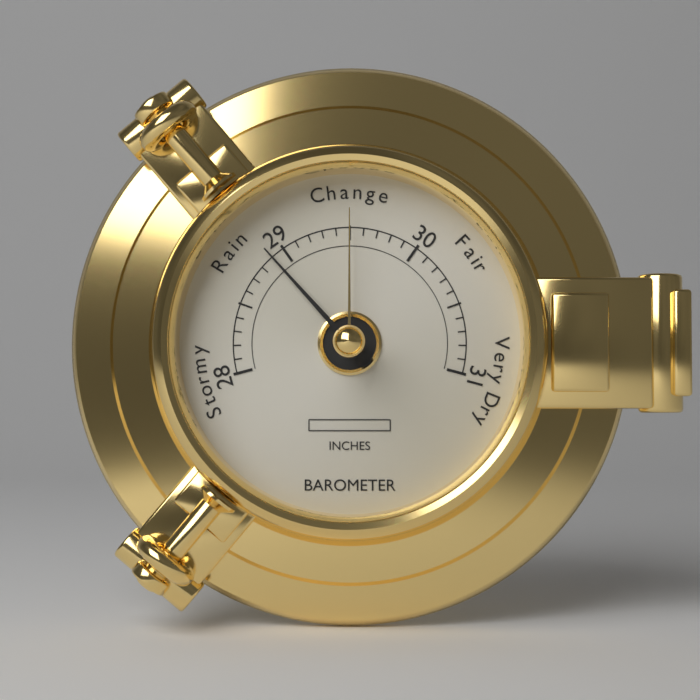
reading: 28.9 inches
